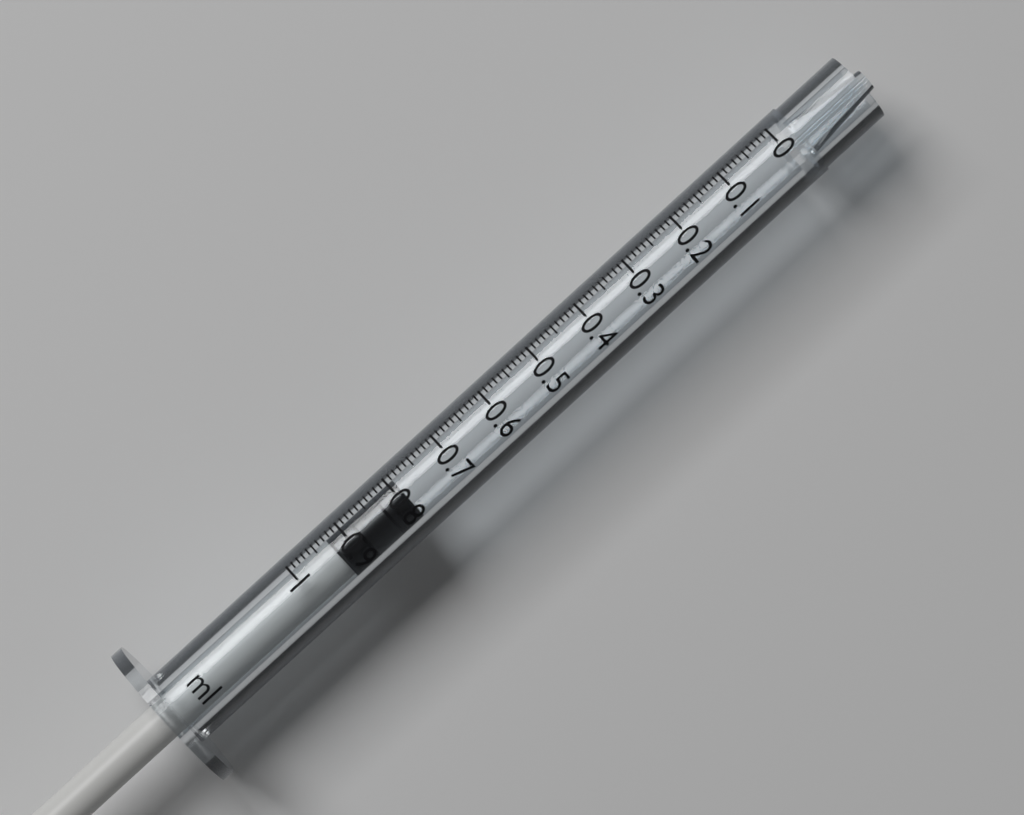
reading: 0.79 ml
